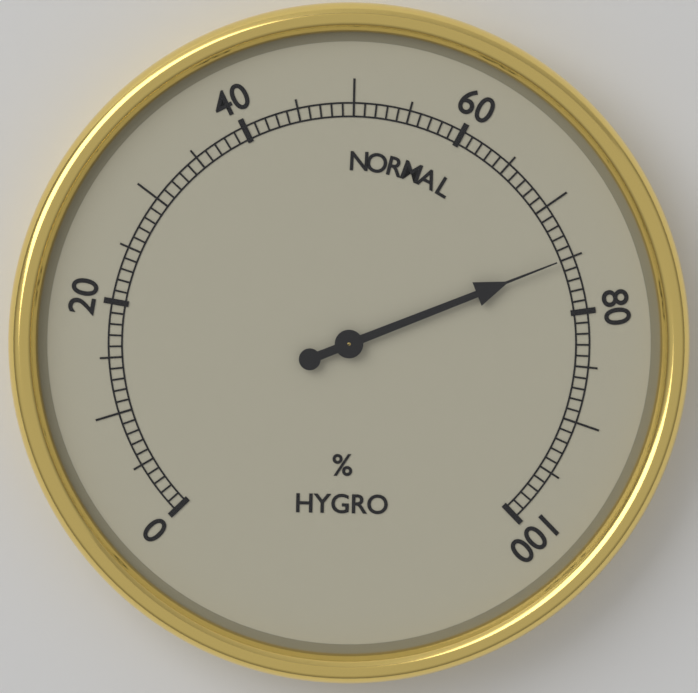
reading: 75 %
